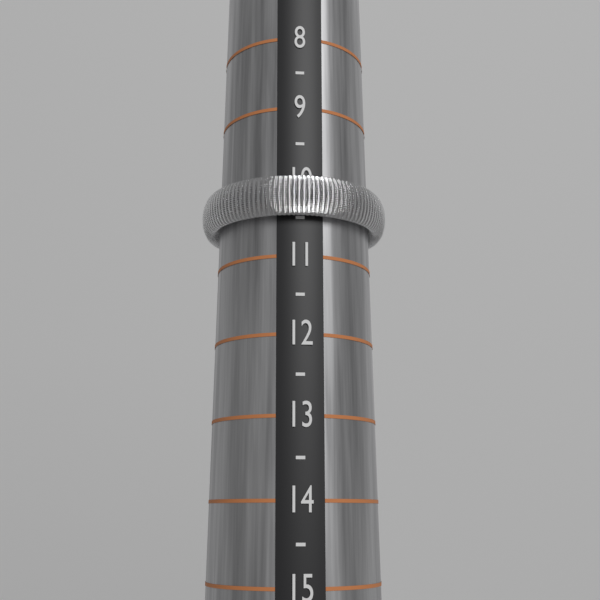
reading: 10.5 (no unit)
